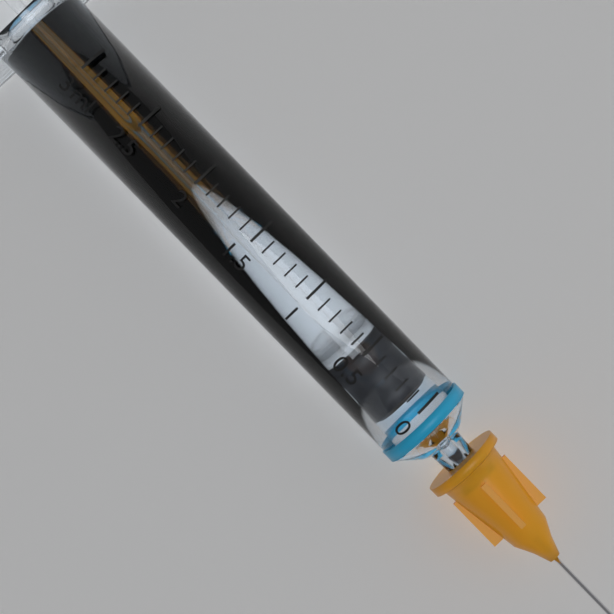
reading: 0.1 ml
